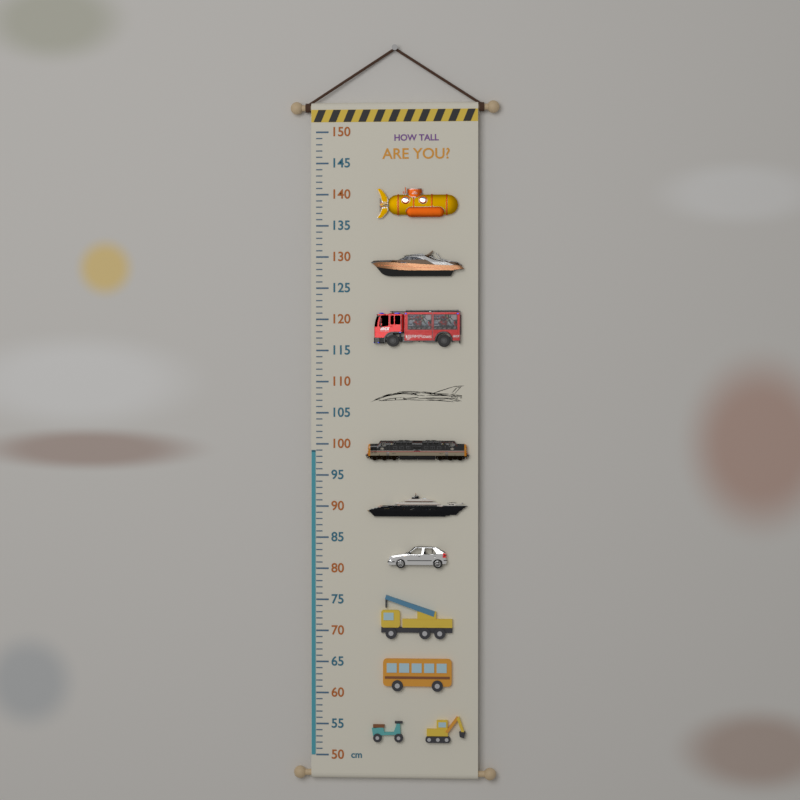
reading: 99 cm
